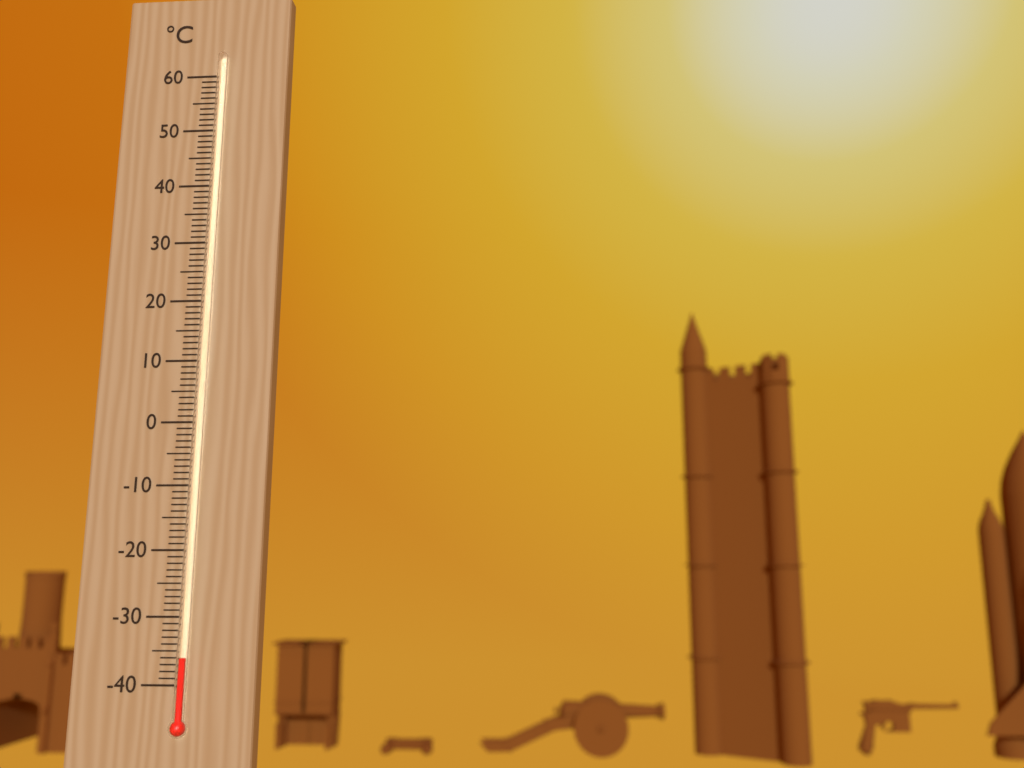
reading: -36 °C
